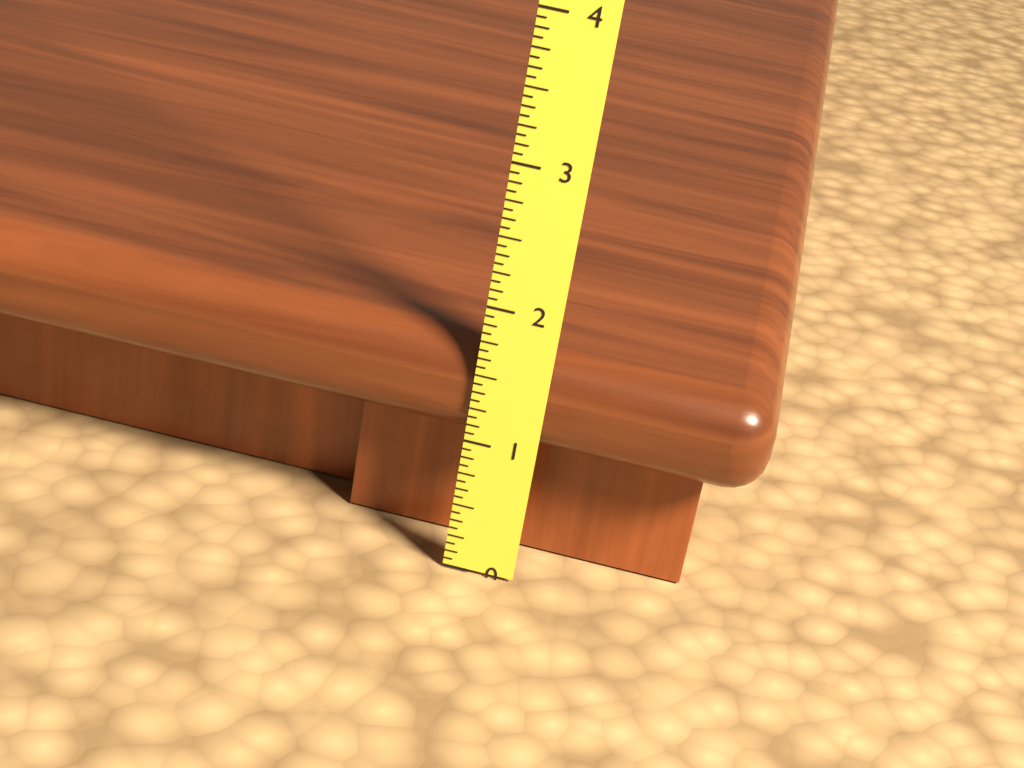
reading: 1.6875 (no unit)
